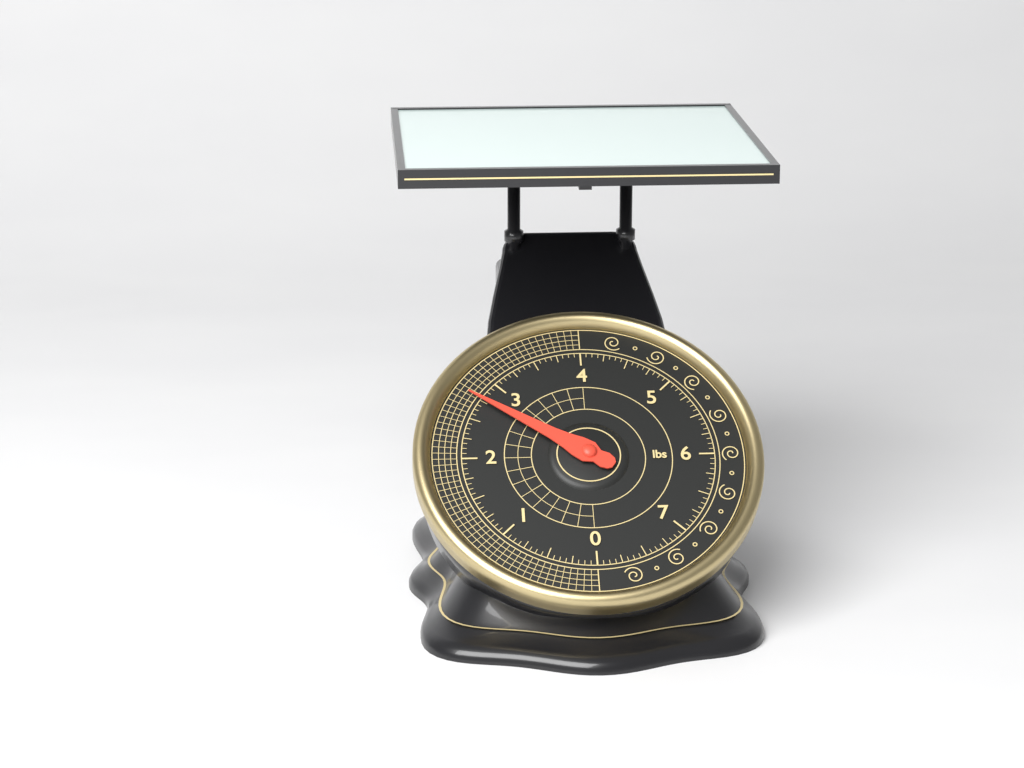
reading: 2.7500 lbs
